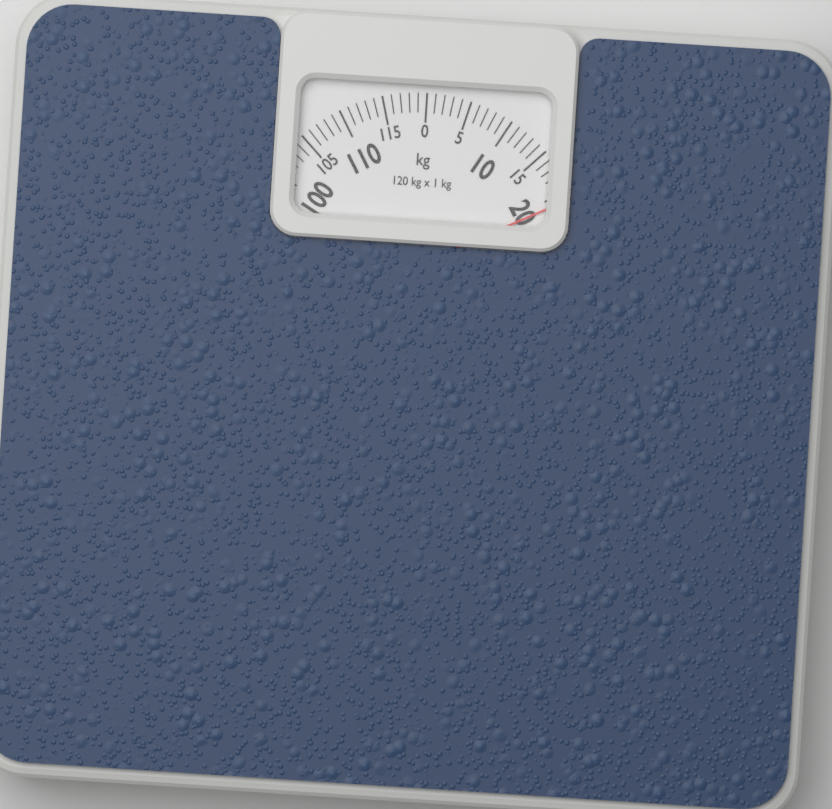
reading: 21 kg
